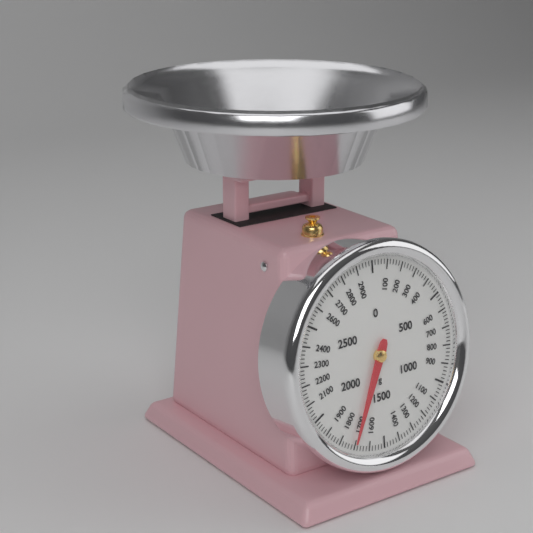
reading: 1700 g
